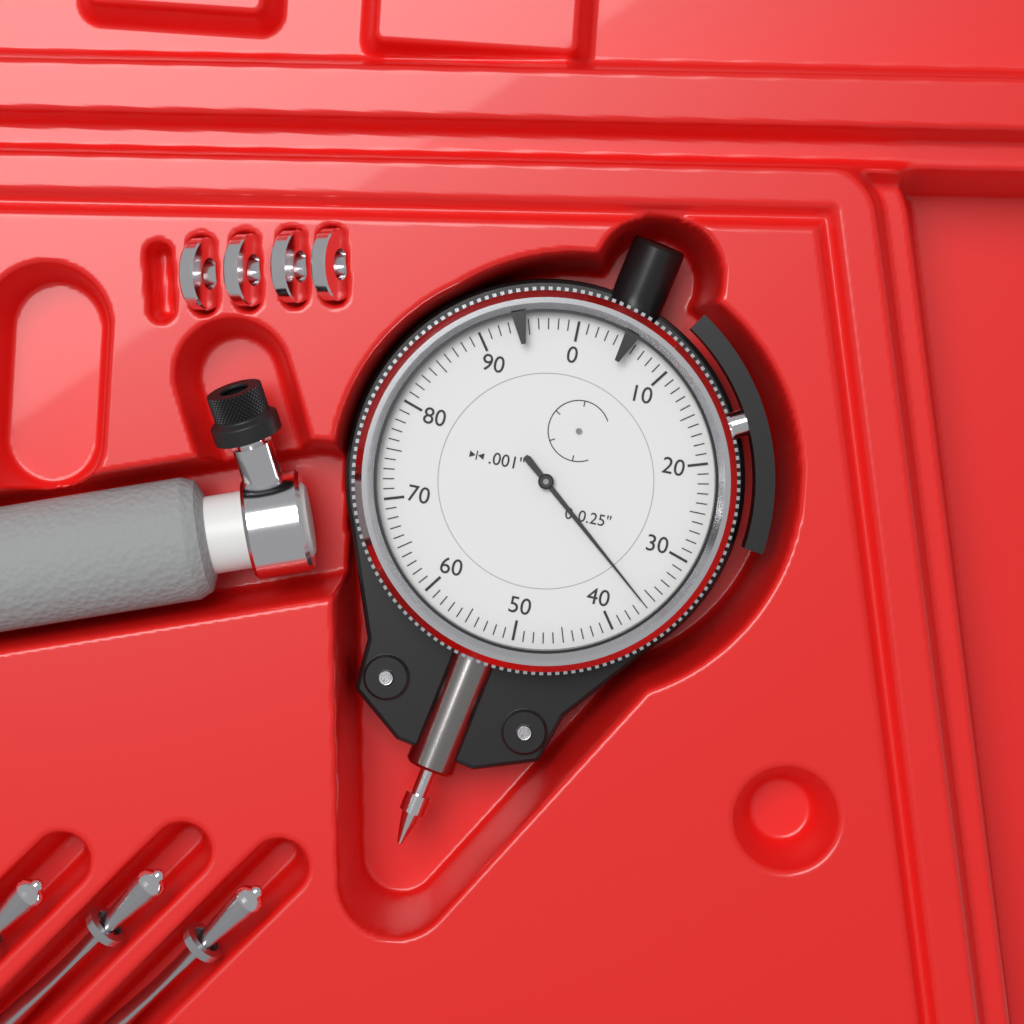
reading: 0.036 in
